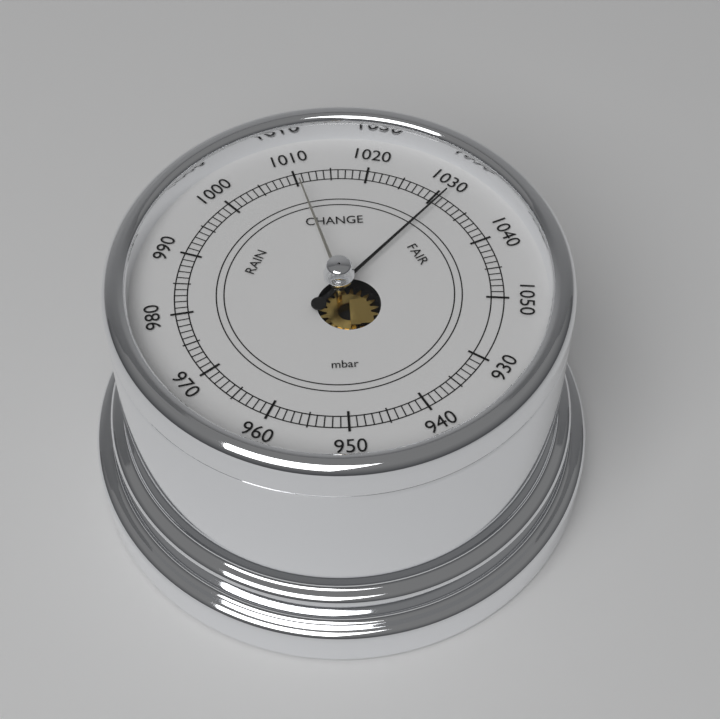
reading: 1031 mbar
